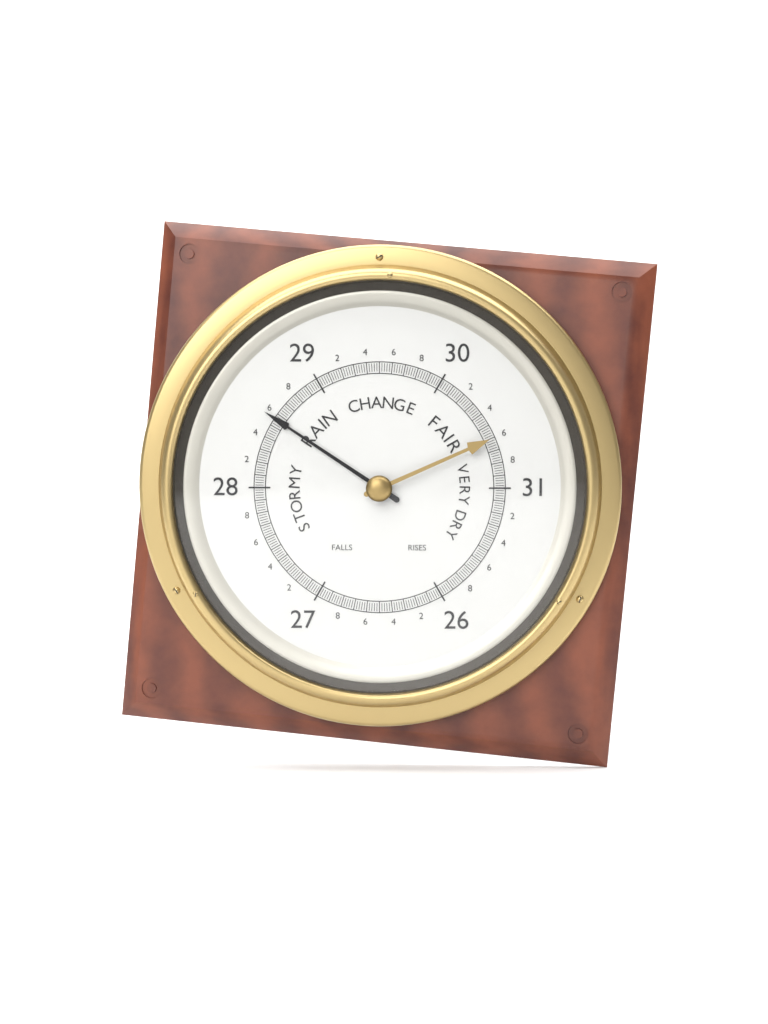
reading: 28.56 (no unit)
